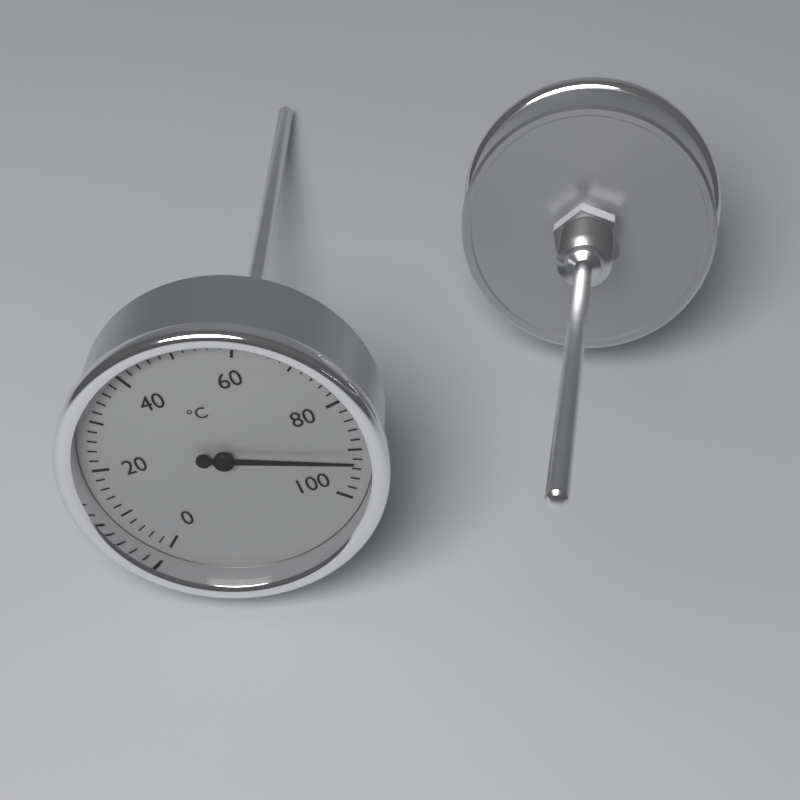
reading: 92 °C
